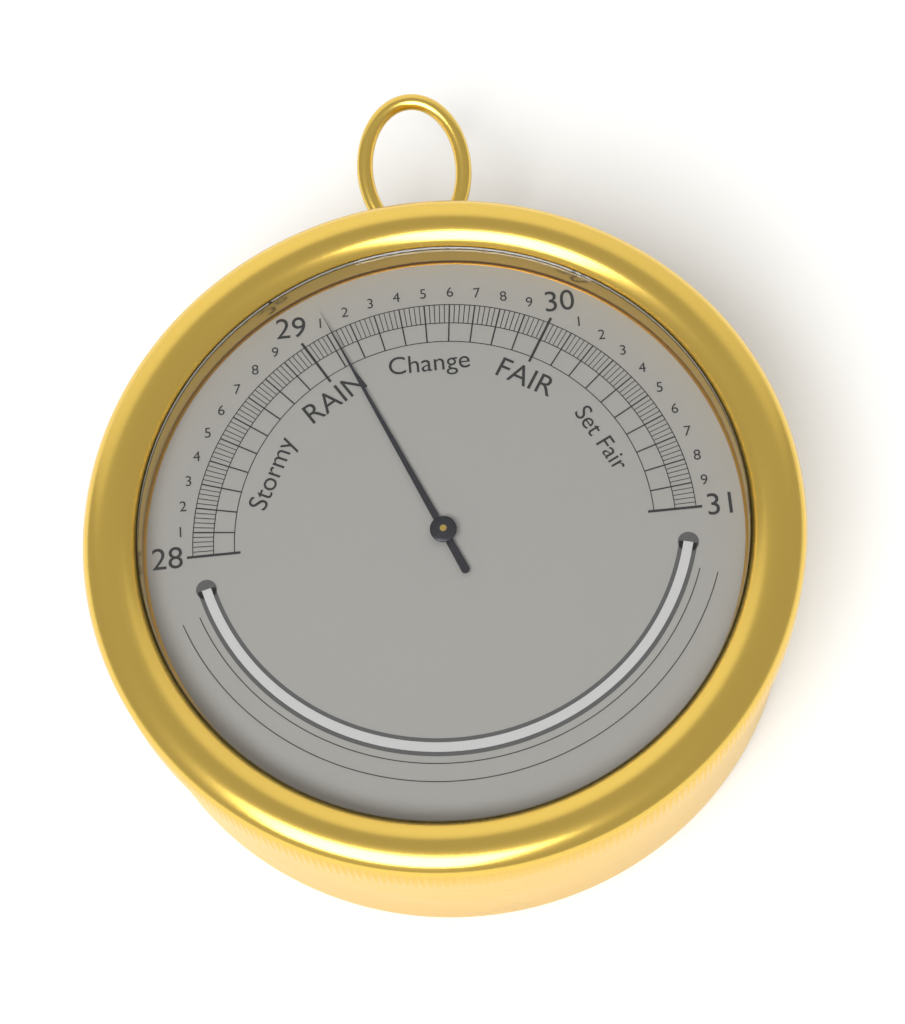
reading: 29.12 inHg
